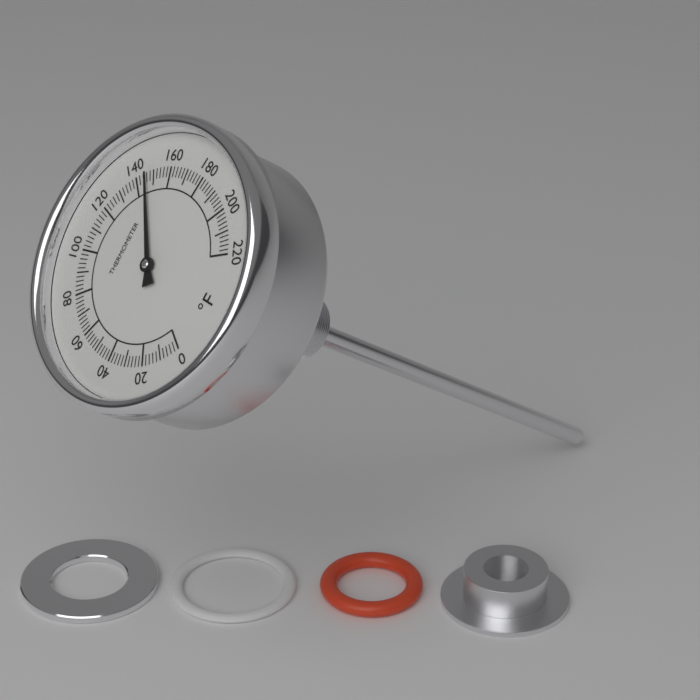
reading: 146 °F
